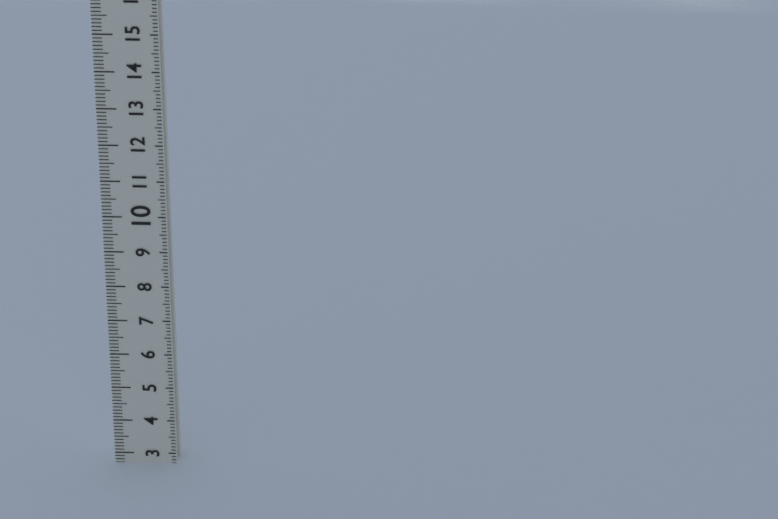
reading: 2.7 (no unit)
